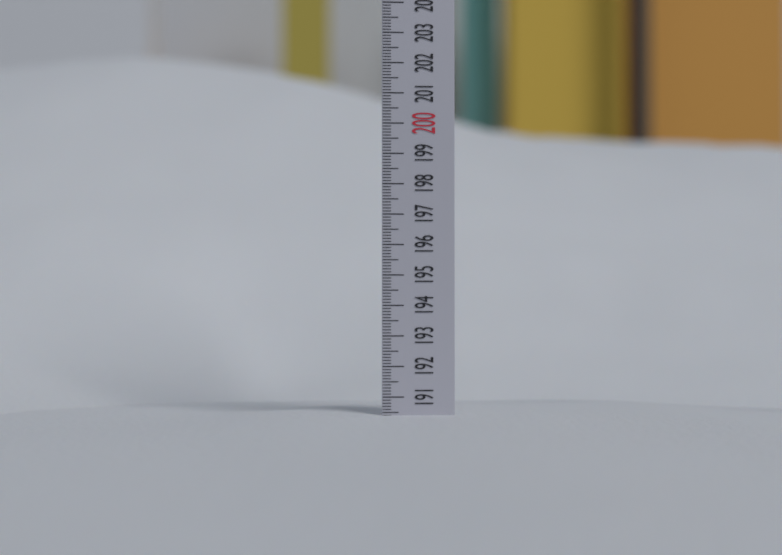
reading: 190.4 (no unit)
